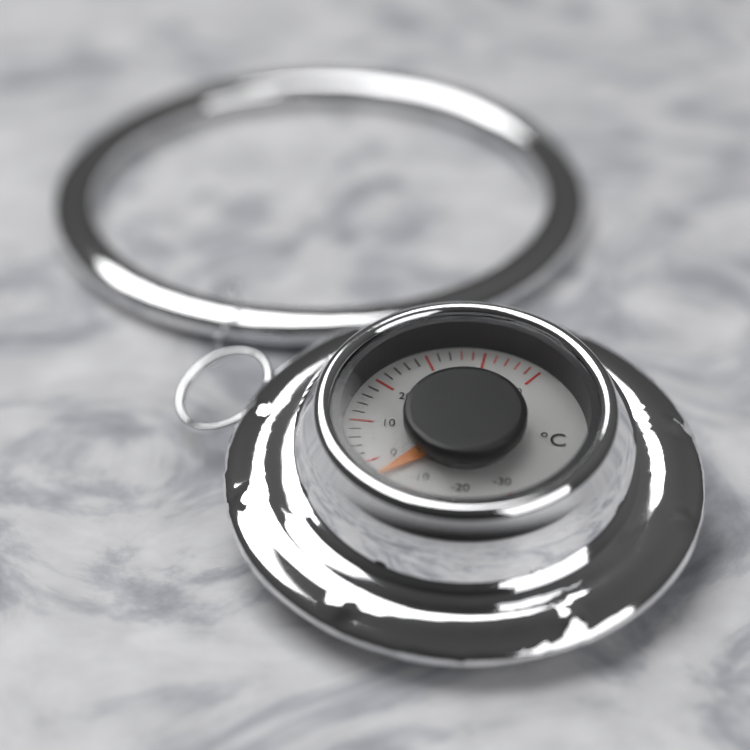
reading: -4 °C
